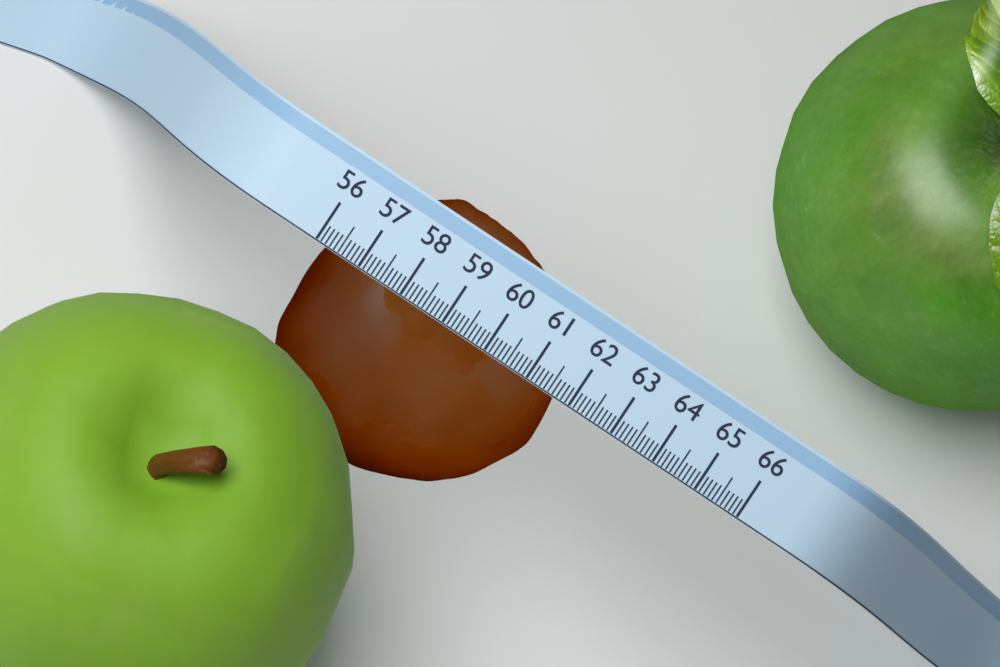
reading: 61.7 (no unit)
